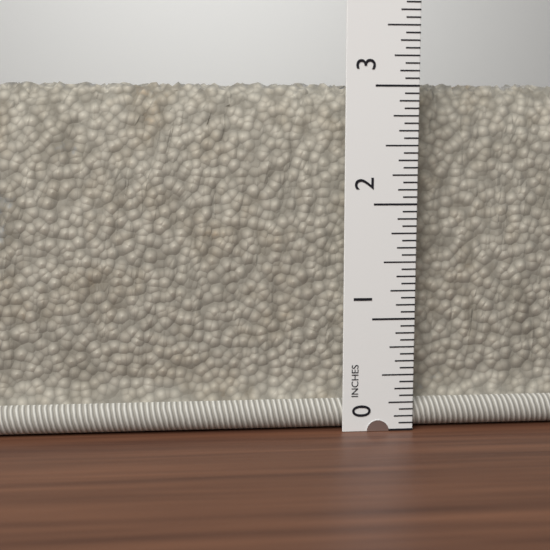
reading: 3.0625 in
